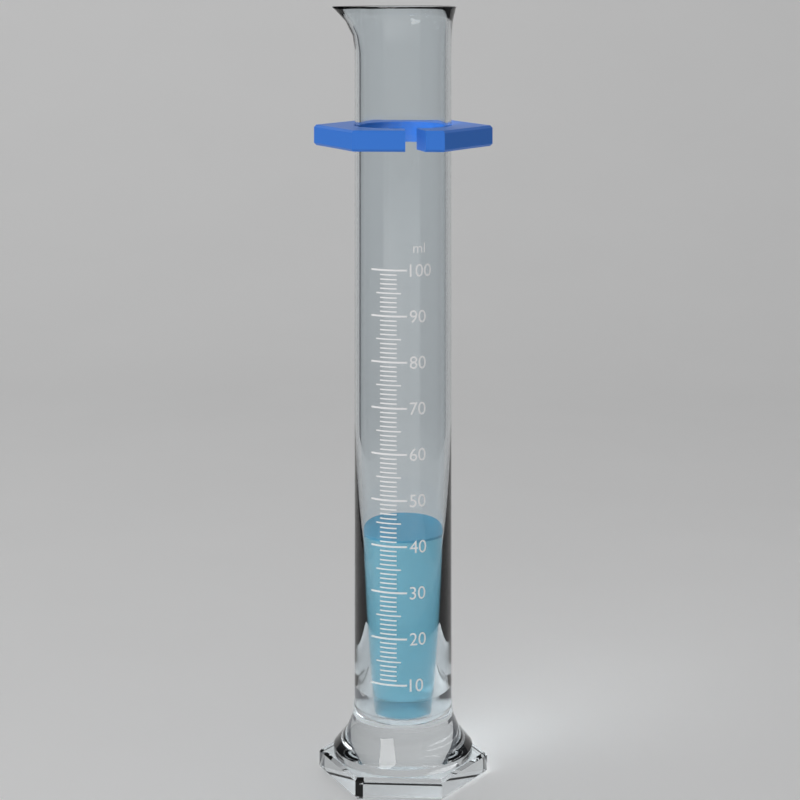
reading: 41 ml
